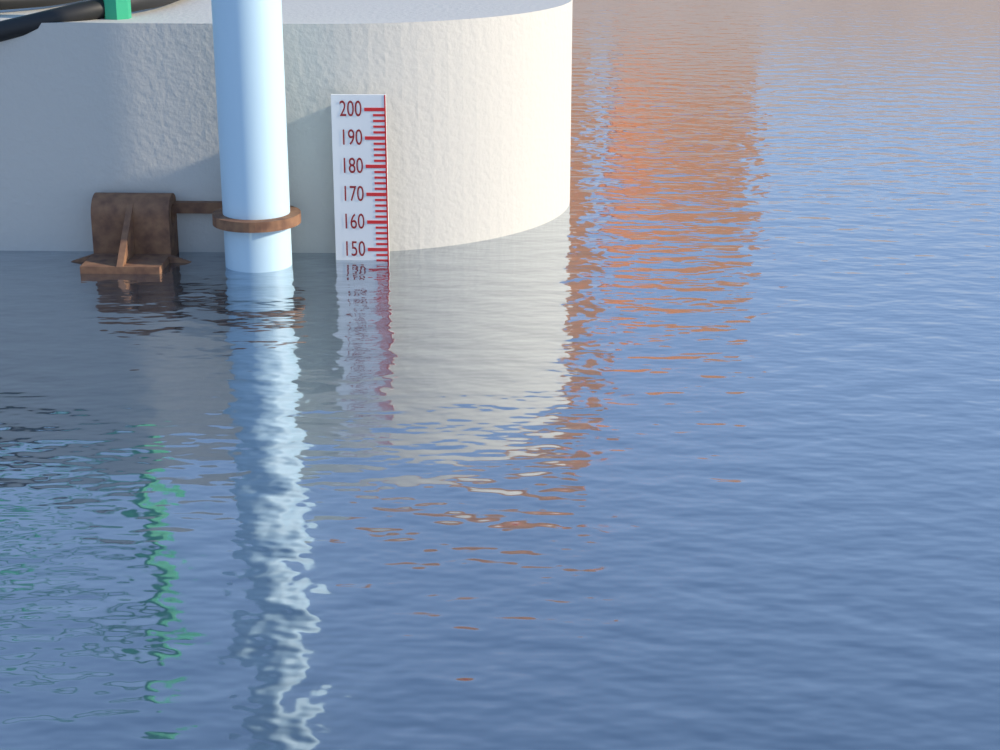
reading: 146 (no unit)
